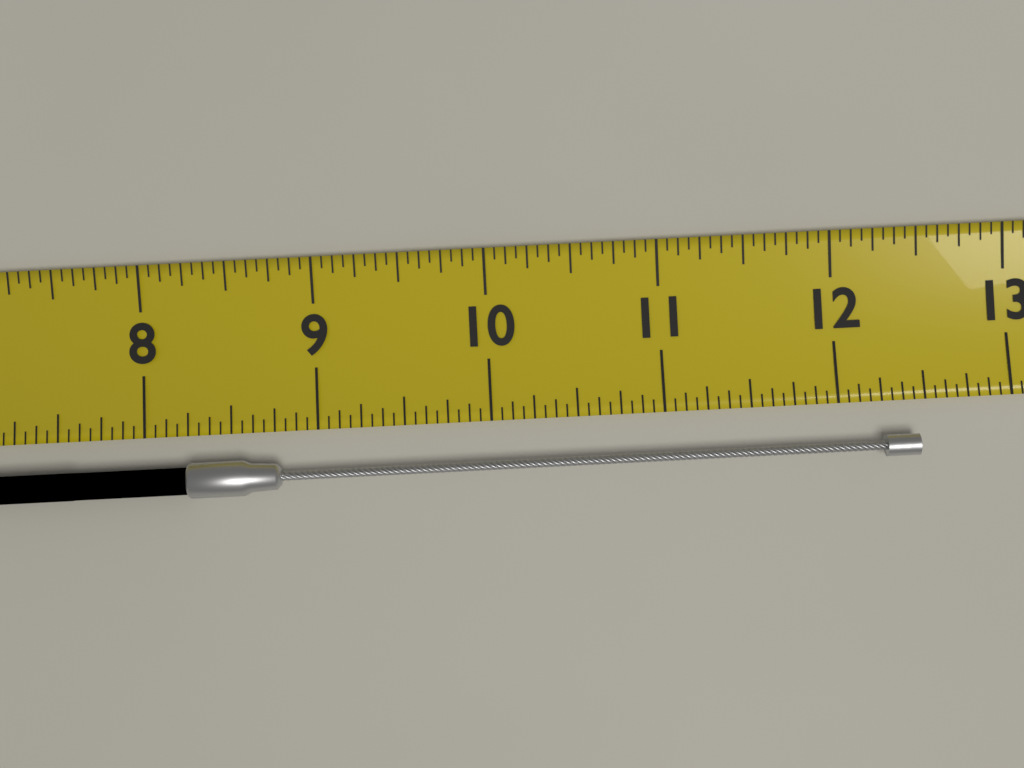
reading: 12.4375 (no unit)
